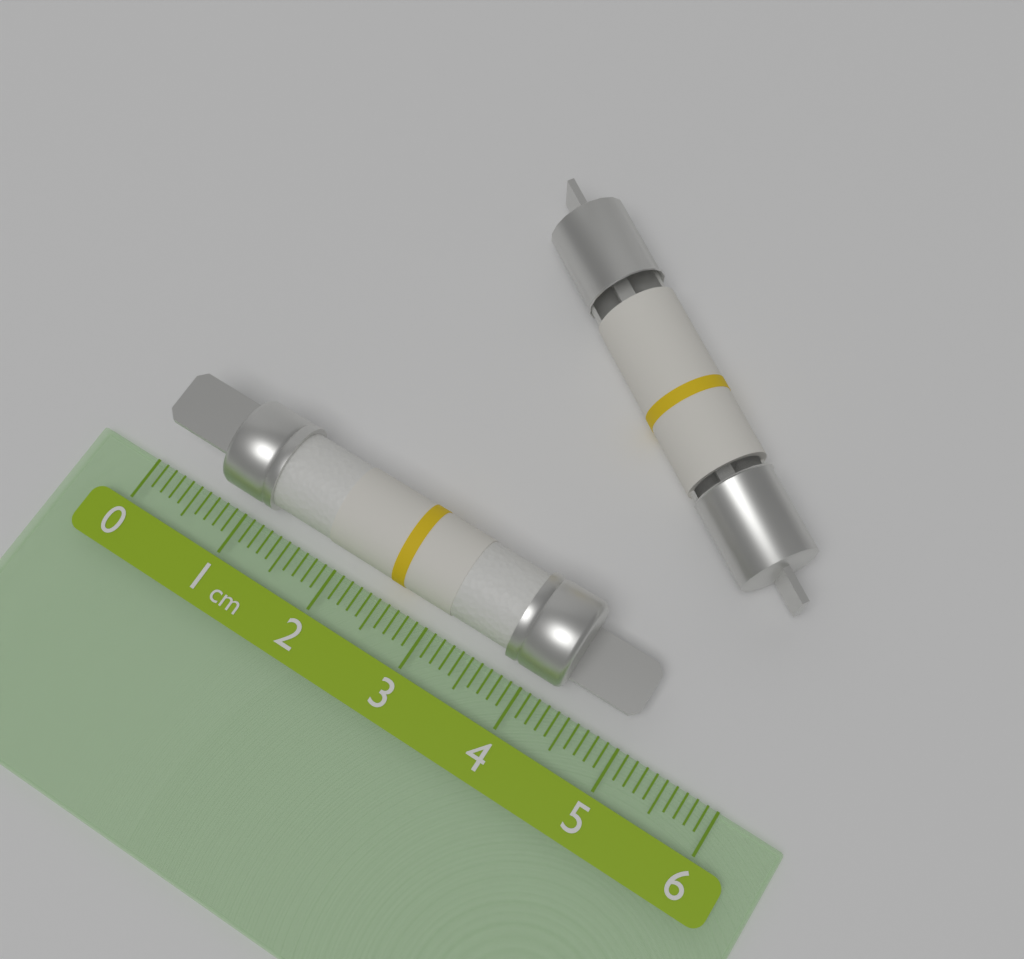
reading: 5.0 cm
